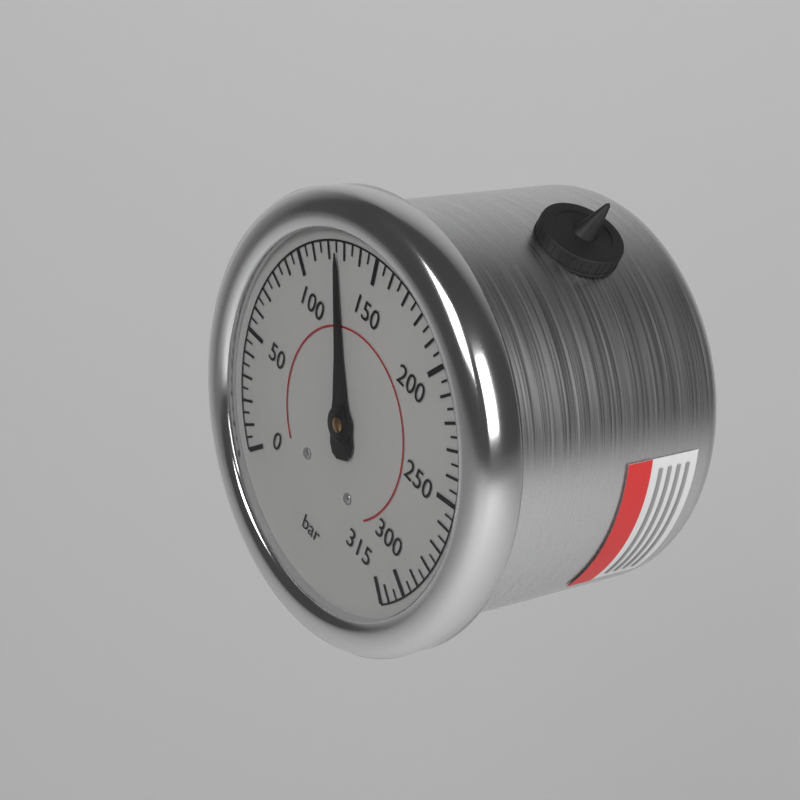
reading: 125 bar
